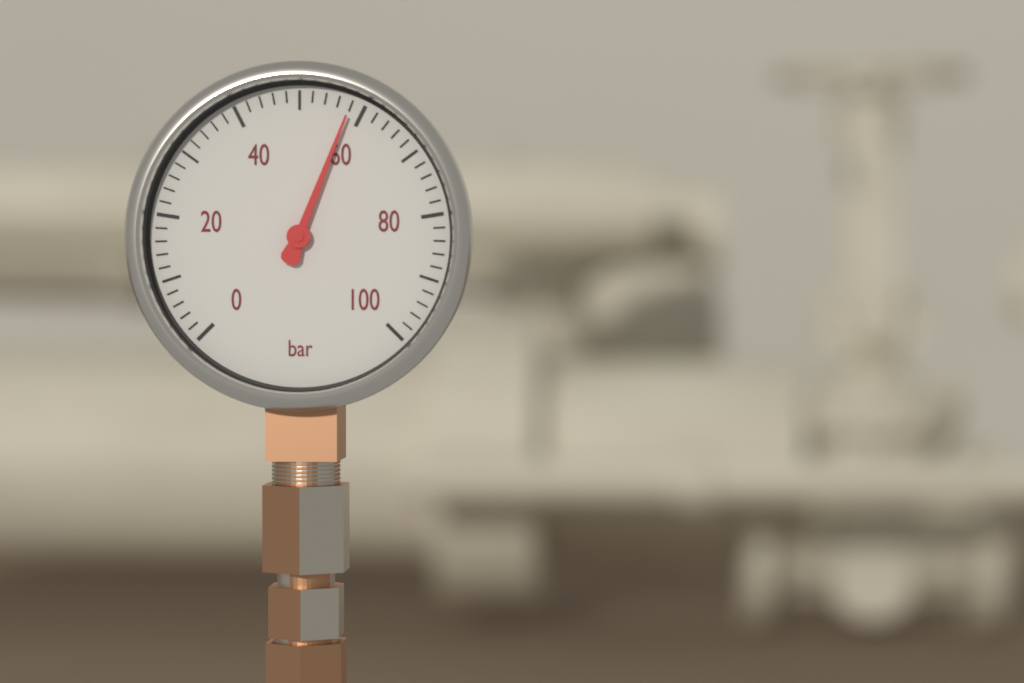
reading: 58 bar
